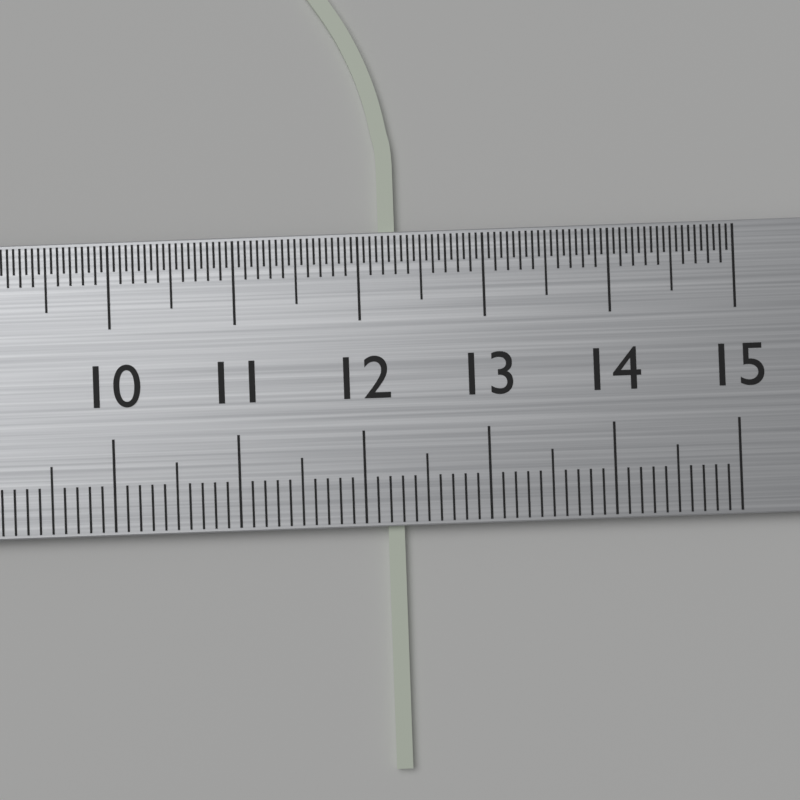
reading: 12.3 cm
